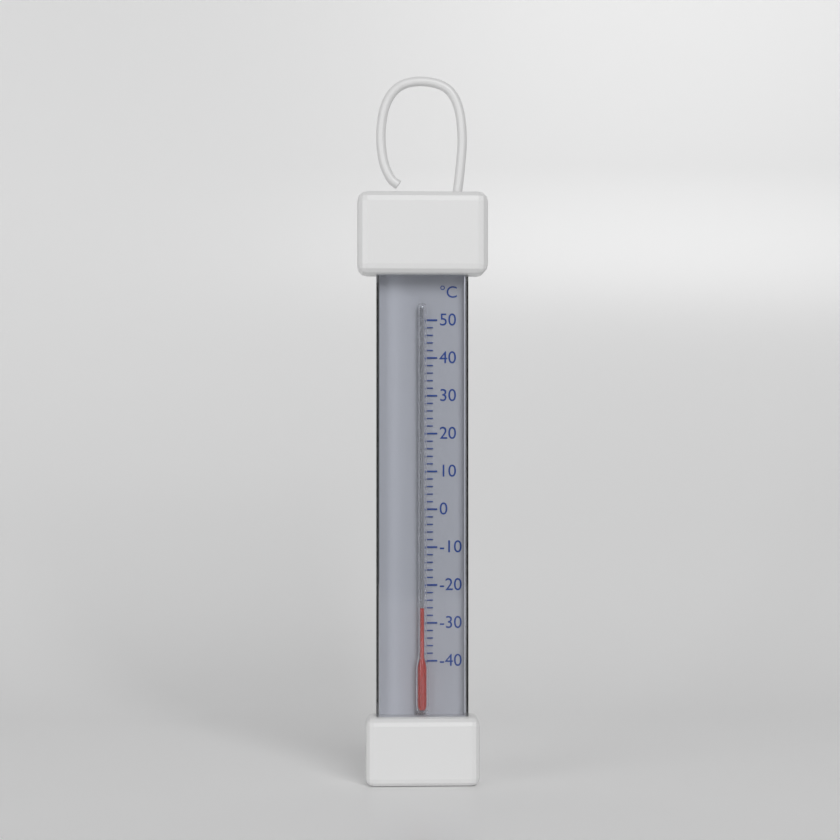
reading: -26 °C
